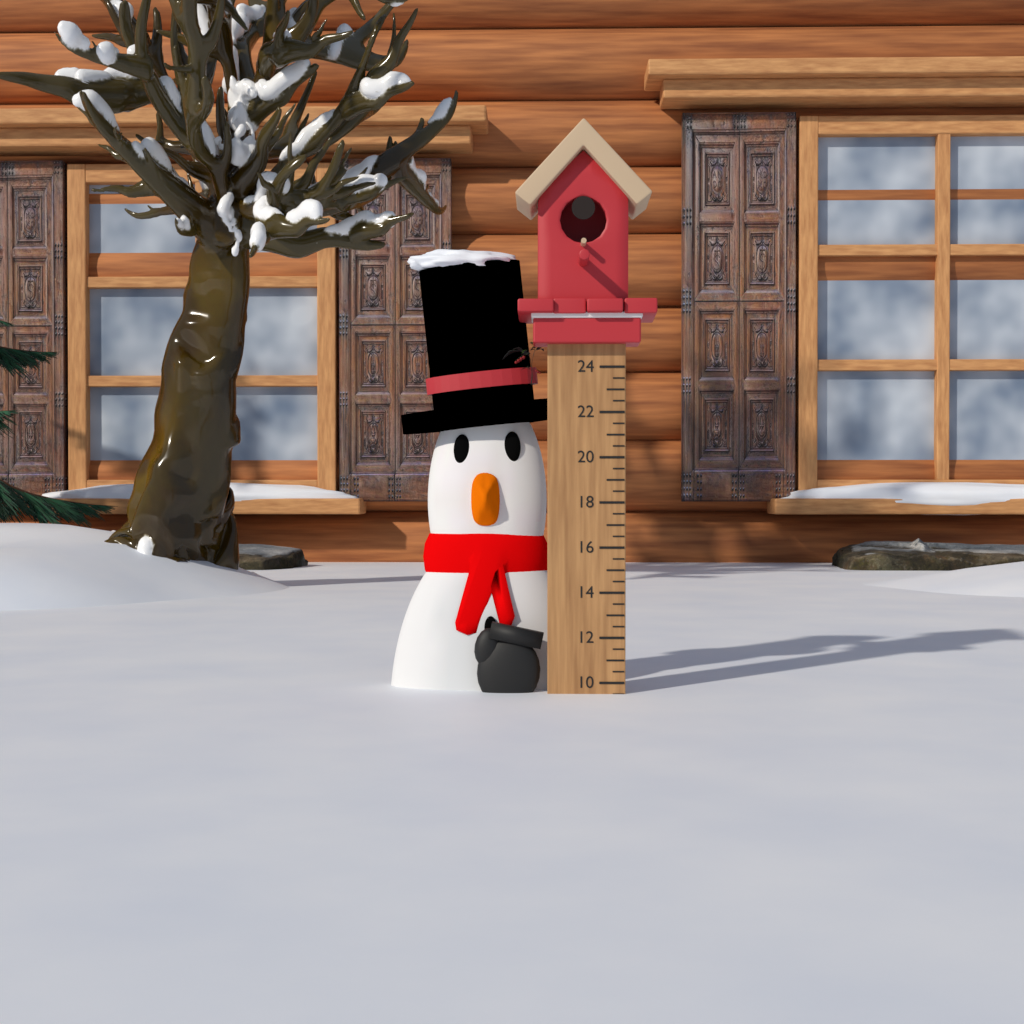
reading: 9.5 (no unit)
